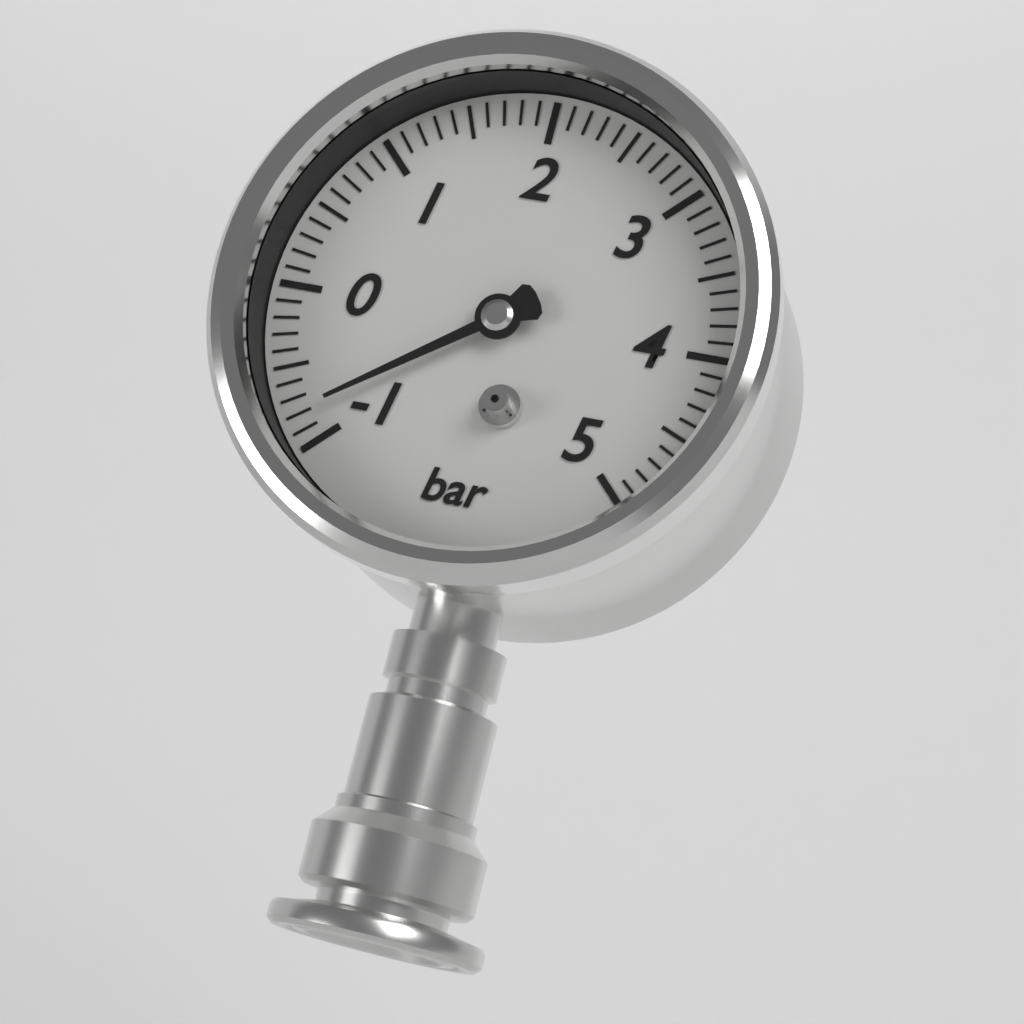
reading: -0.8 bar
